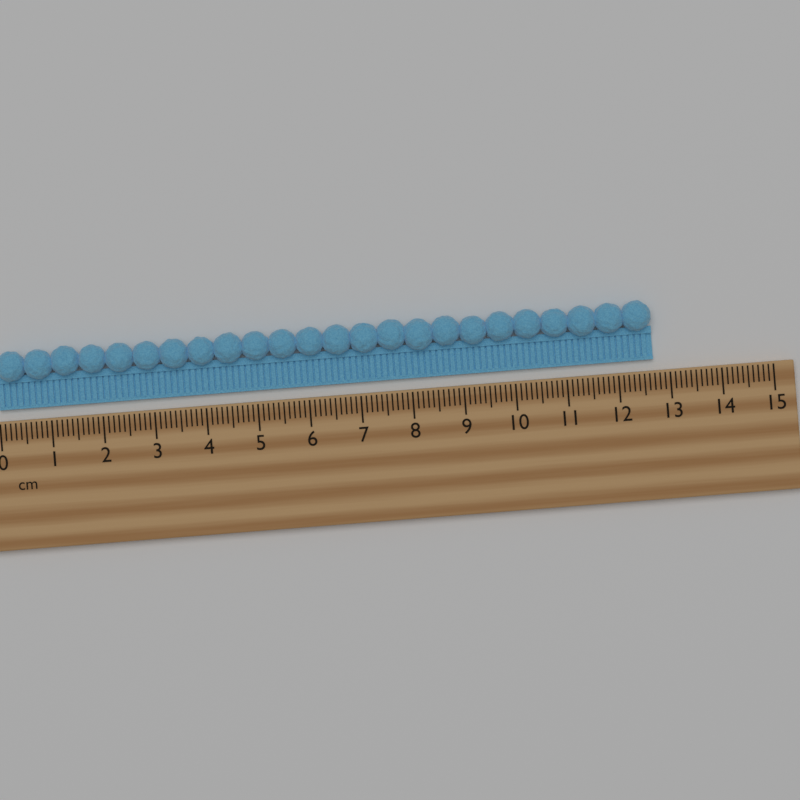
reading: 12.7 cm
